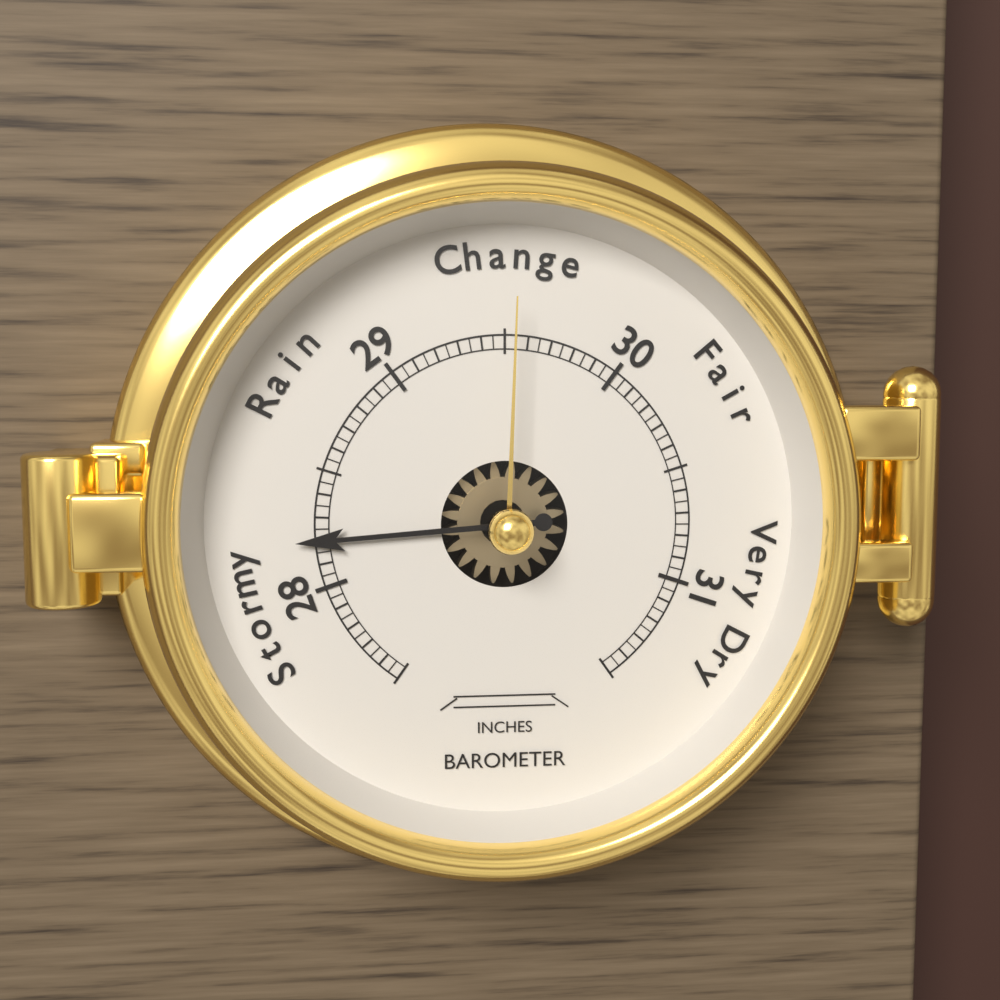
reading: 28.20 inches
